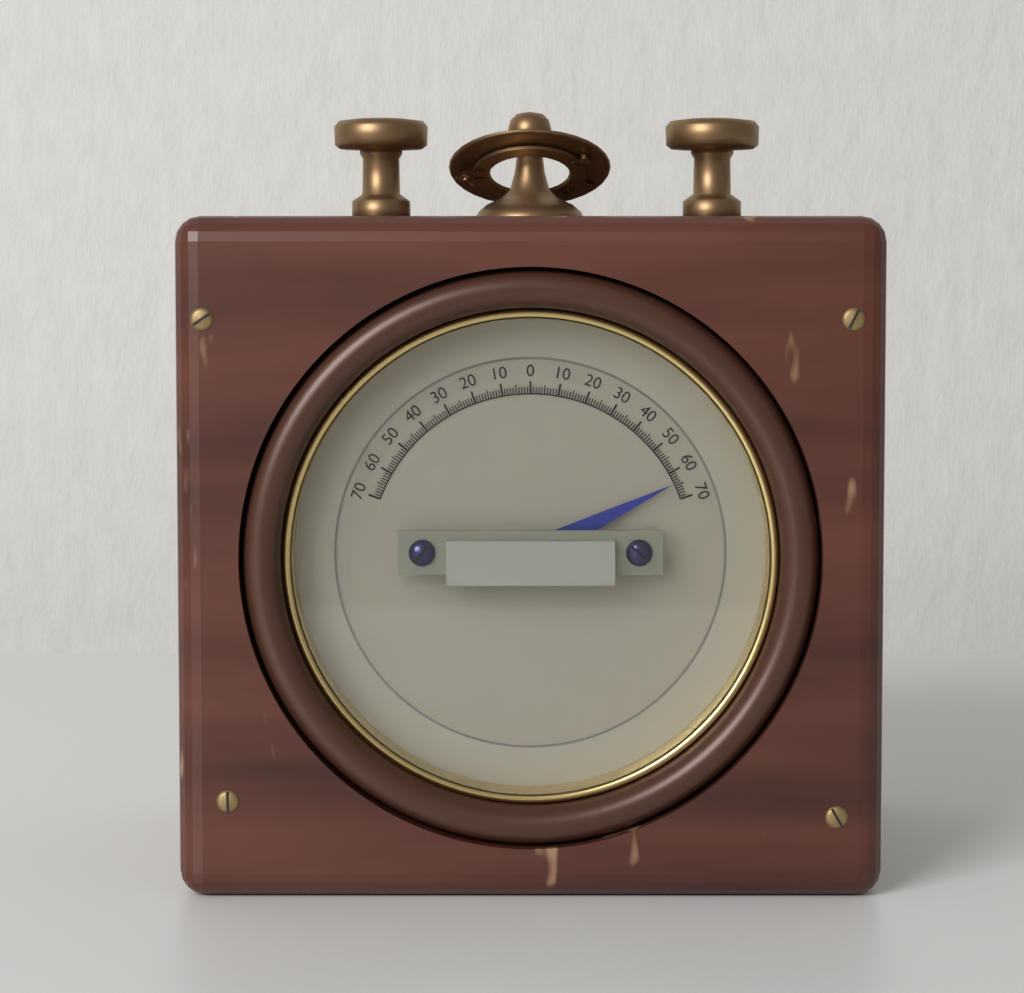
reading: 64 (no unit)
